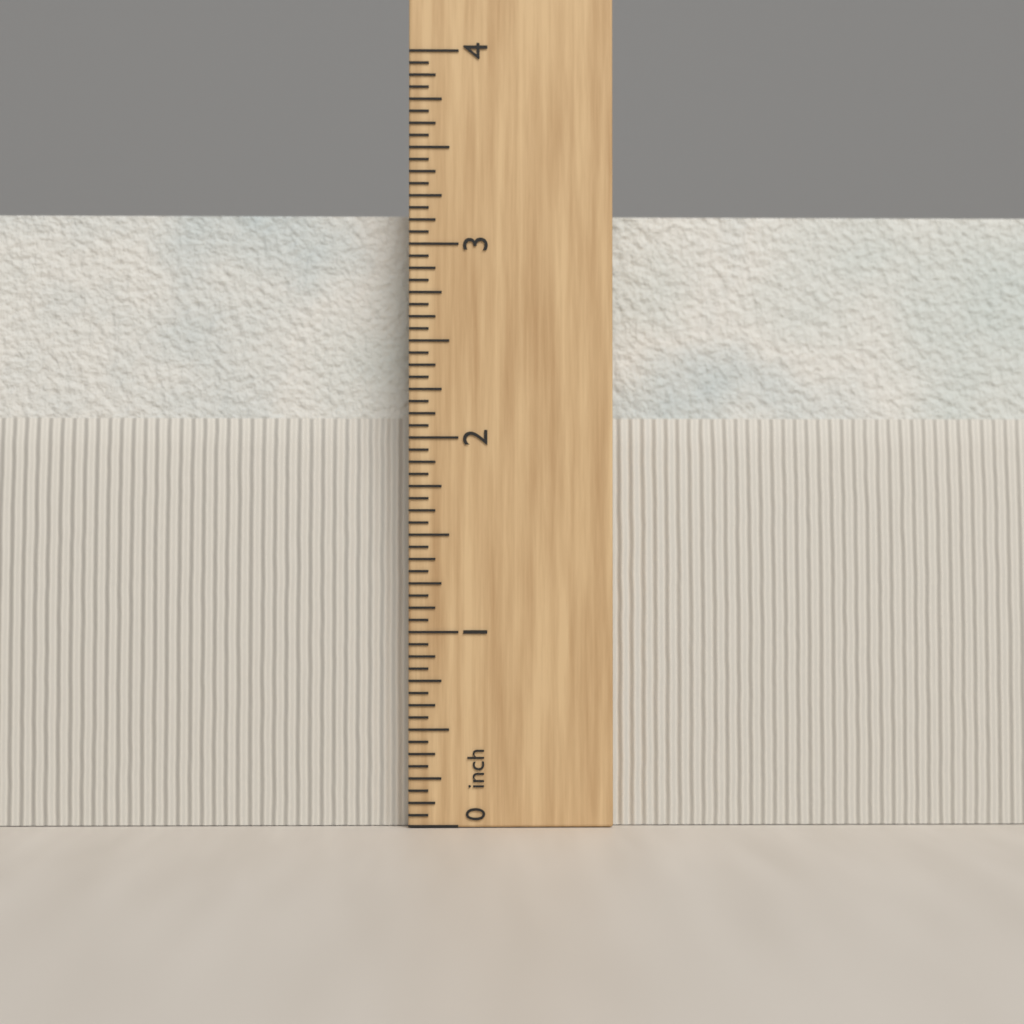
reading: 3.1875 in
